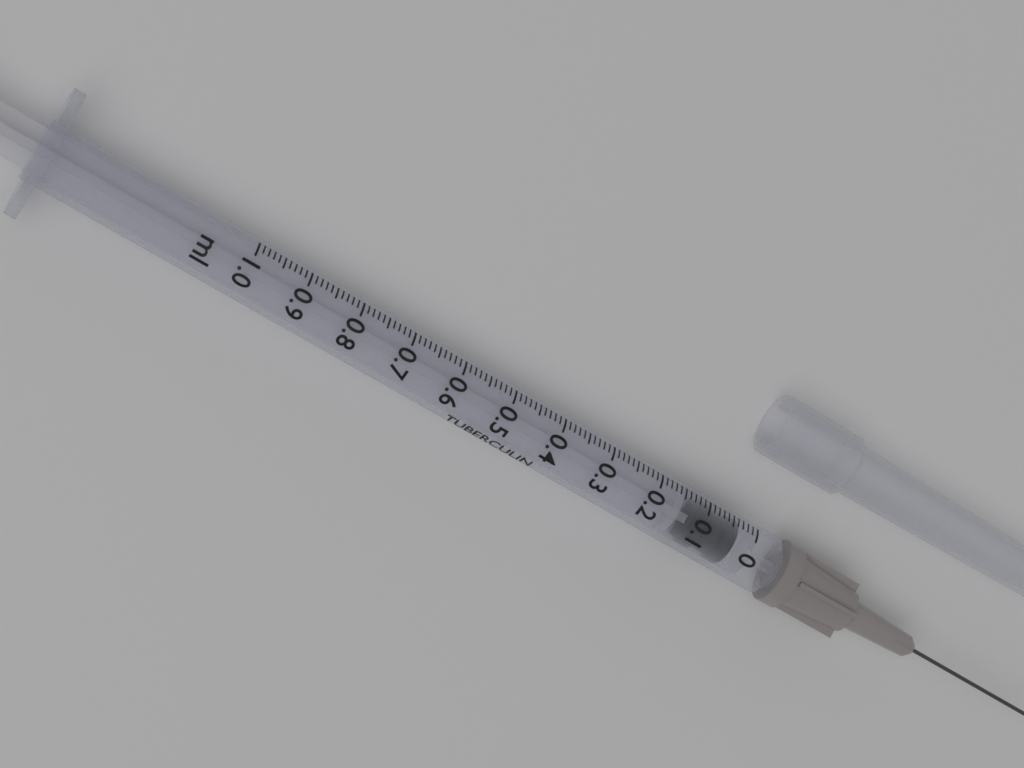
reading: 0.03 ml
